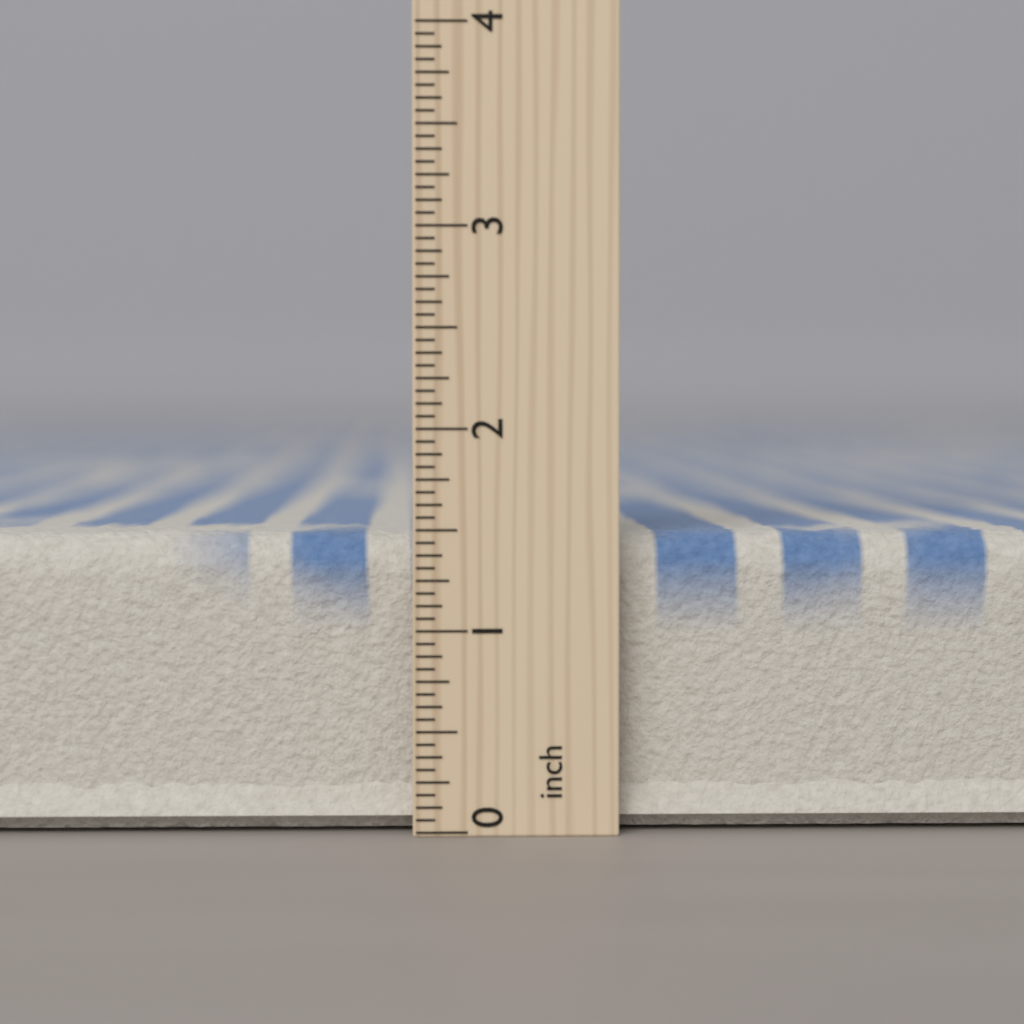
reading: 1.5625 inch
